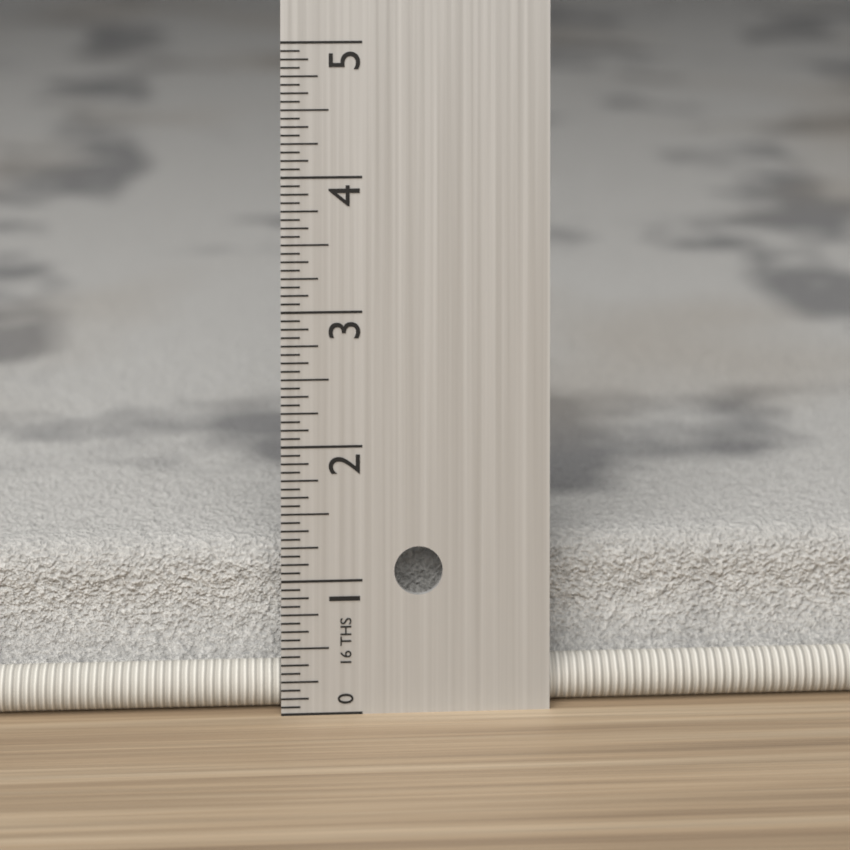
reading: 1.1875 in
